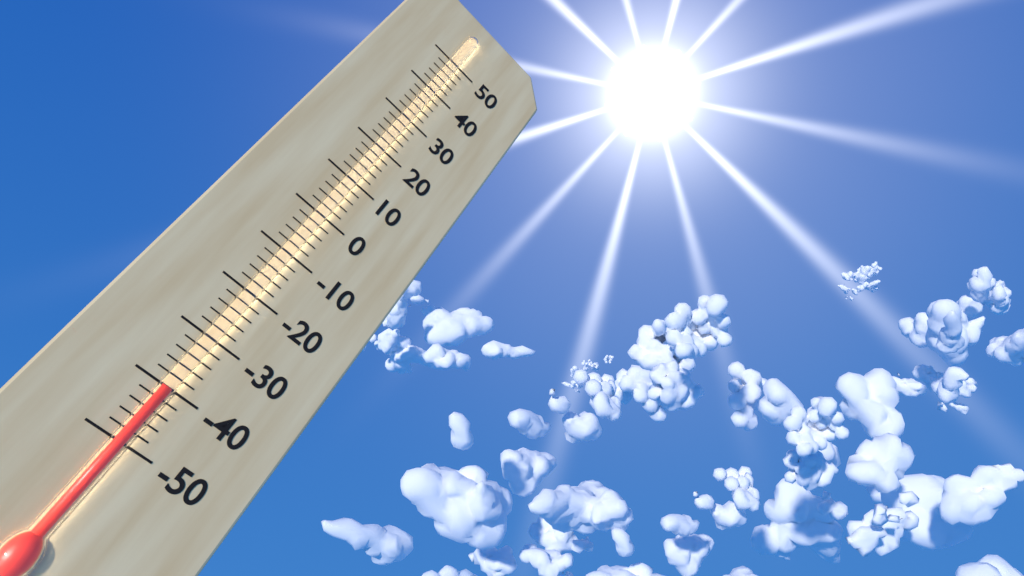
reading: -40 (no unit)
